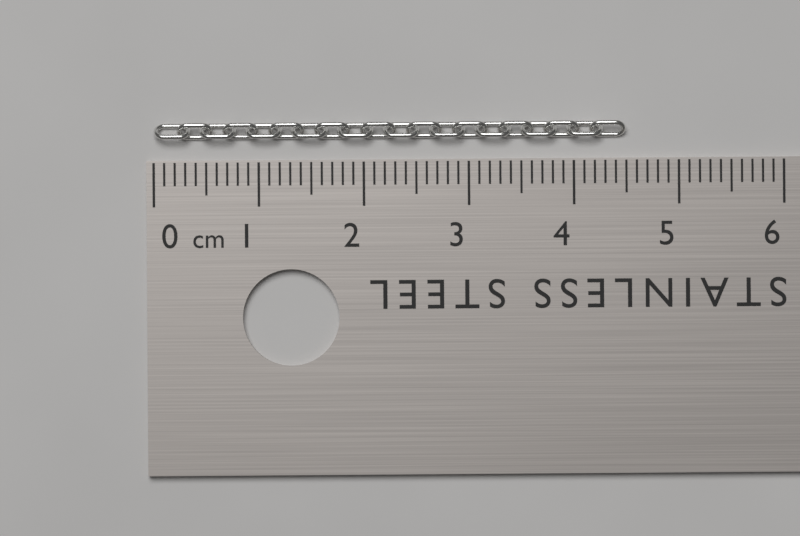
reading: 4.5 cm
